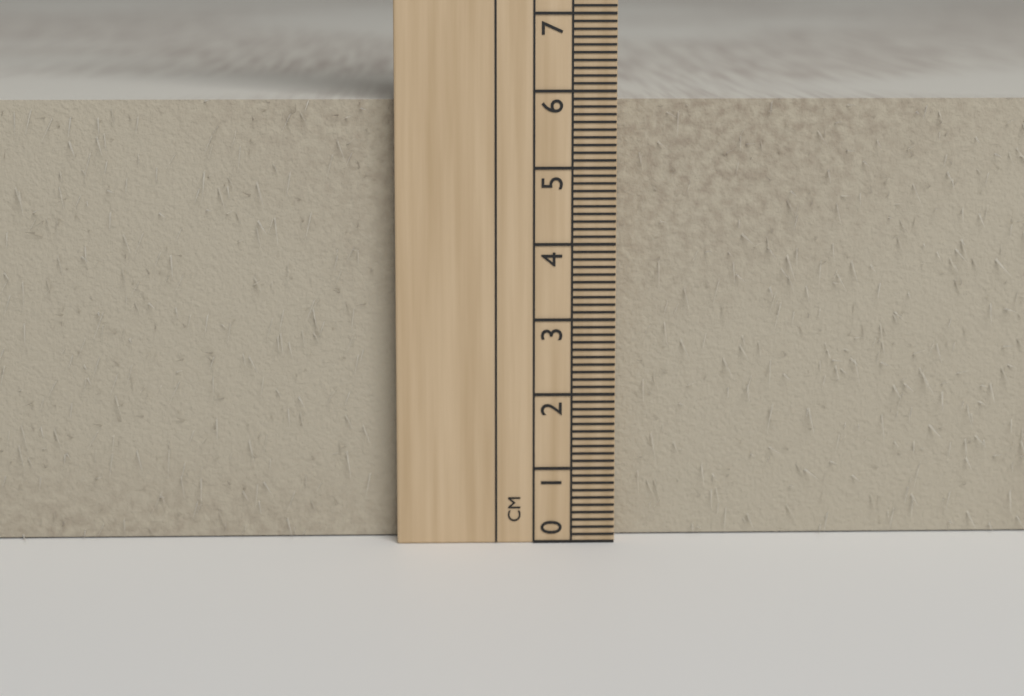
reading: 5.9 cm
